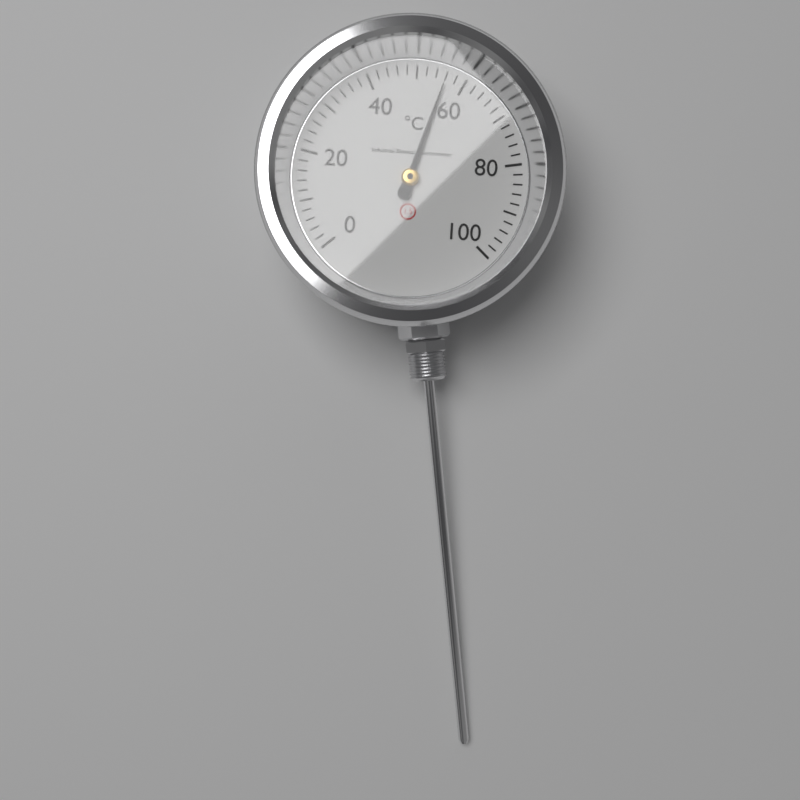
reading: 56 °C
